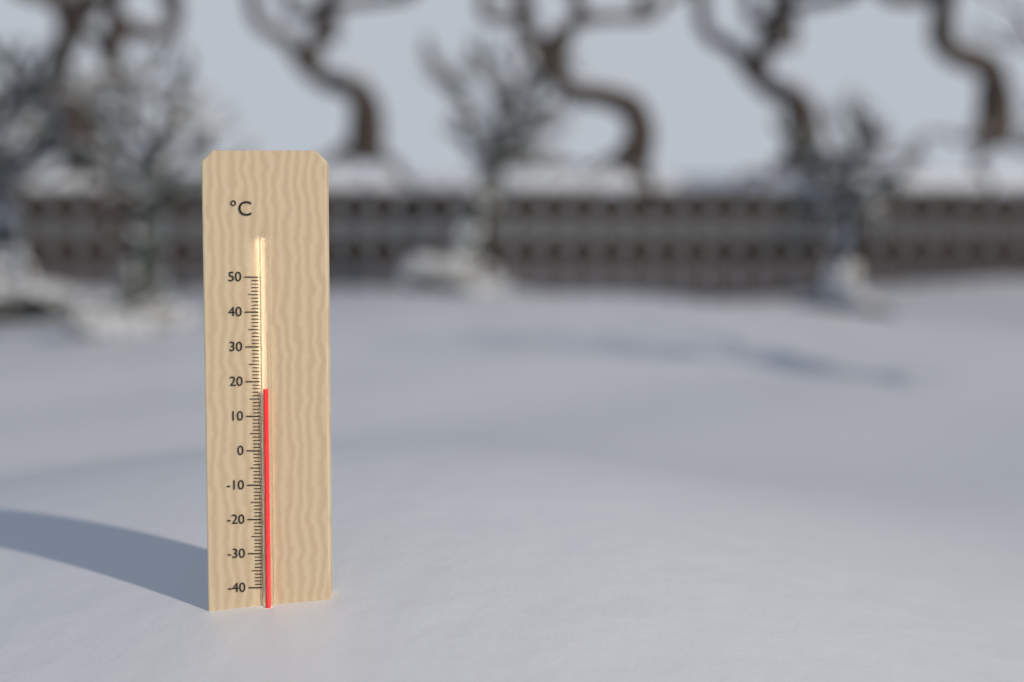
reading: 18 °C
